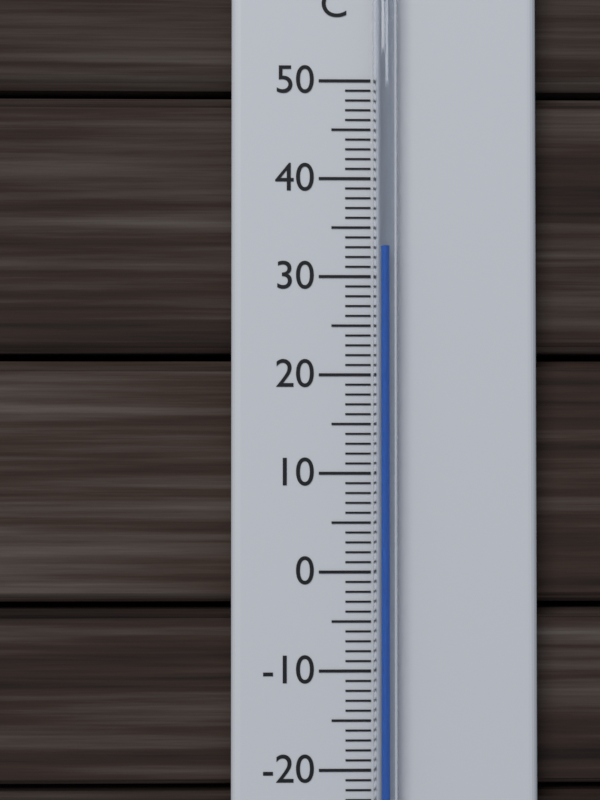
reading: 33 °C
